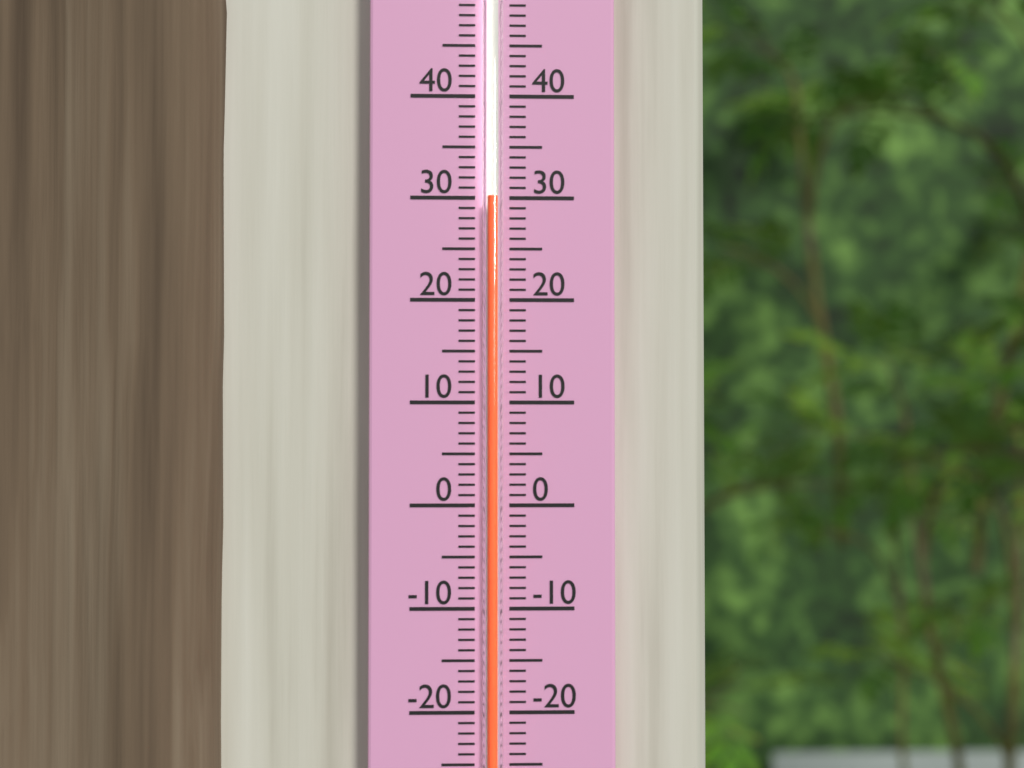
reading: 30 (no unit)
